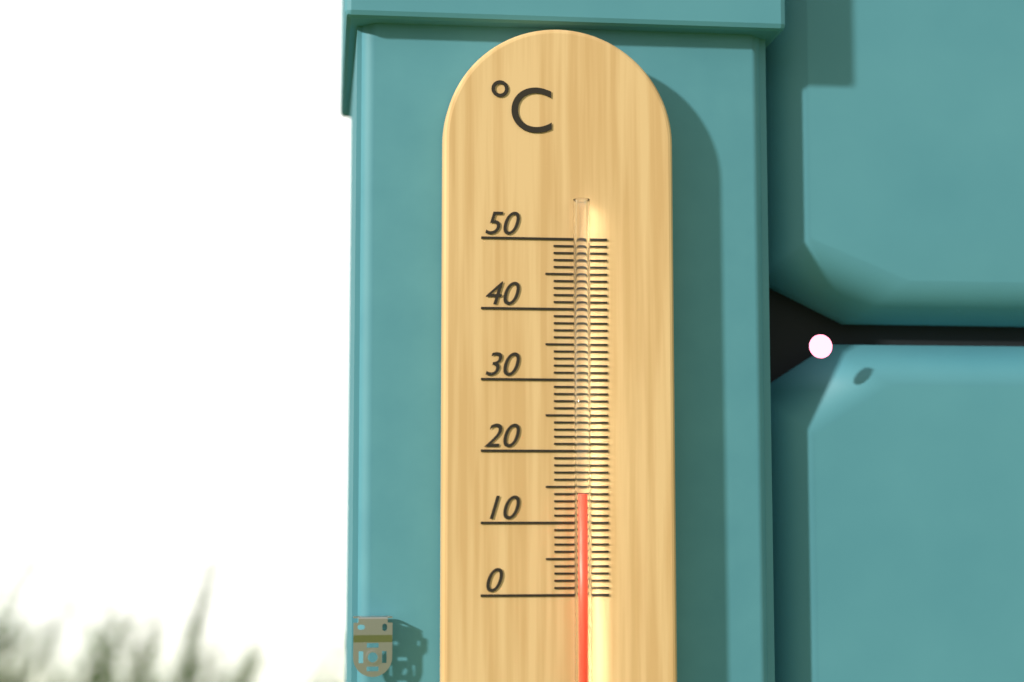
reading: 14 °C
